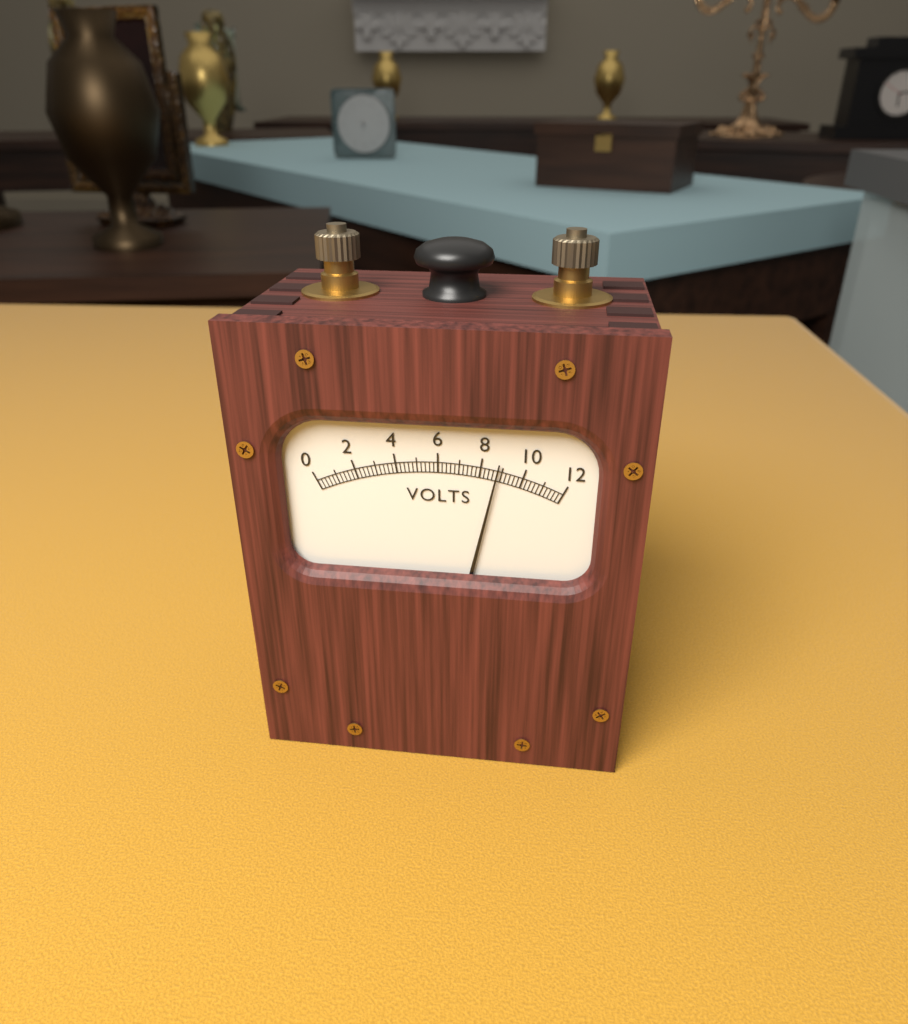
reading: 8.8 V
